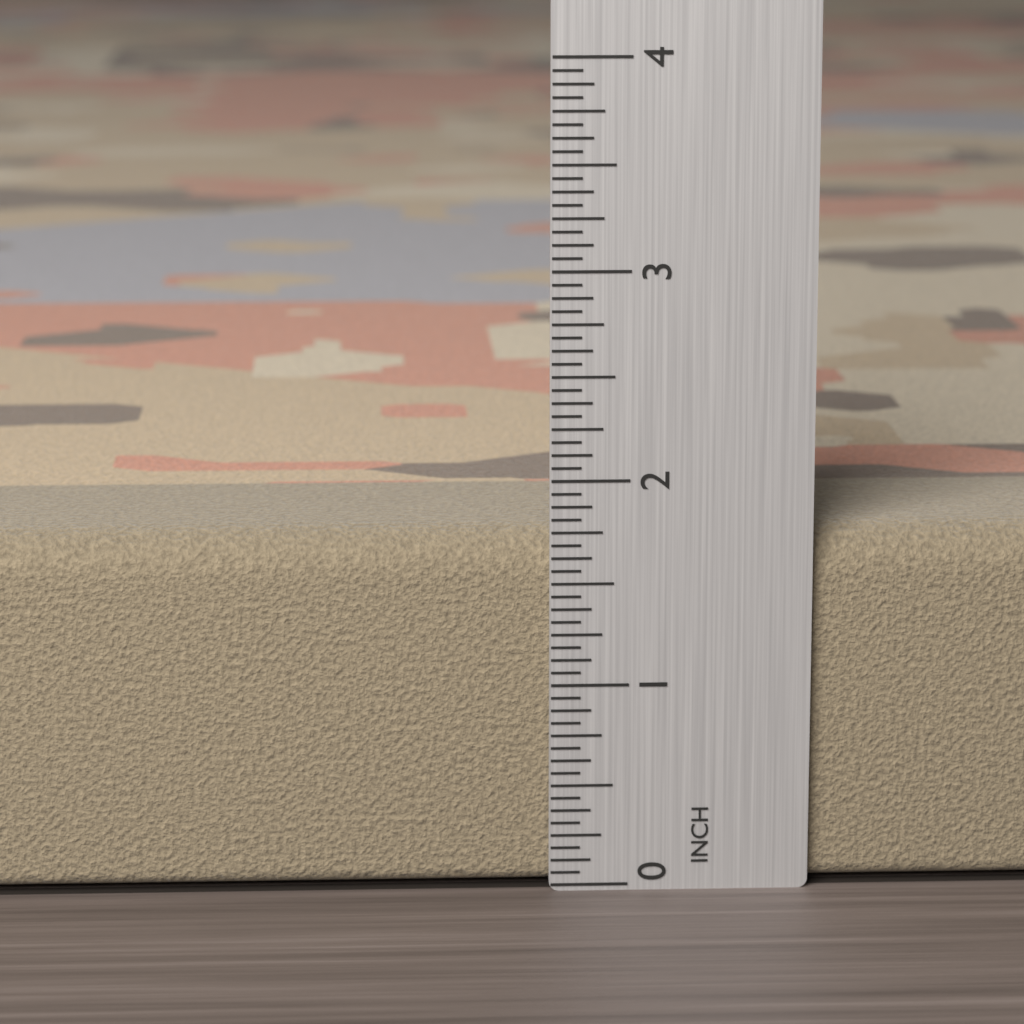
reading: 1.7500 in
